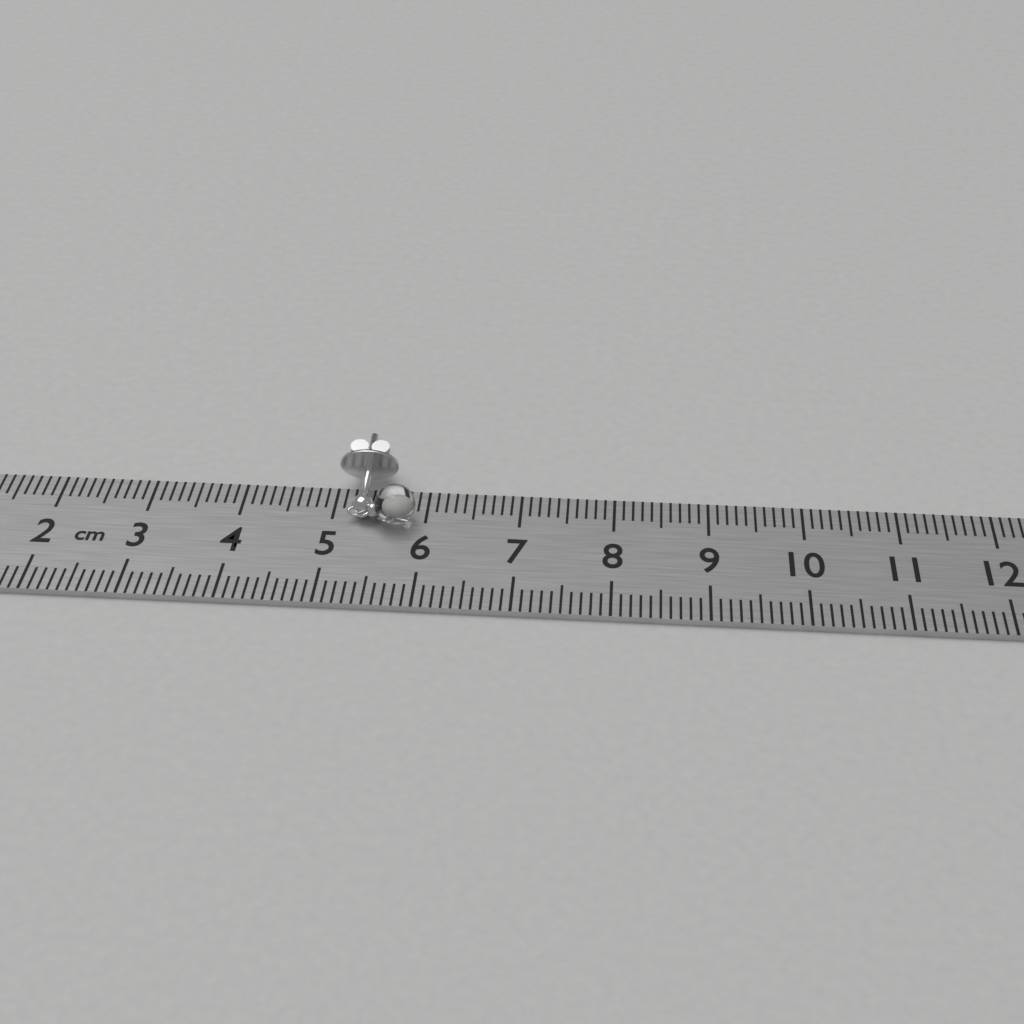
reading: 5.9 cm
